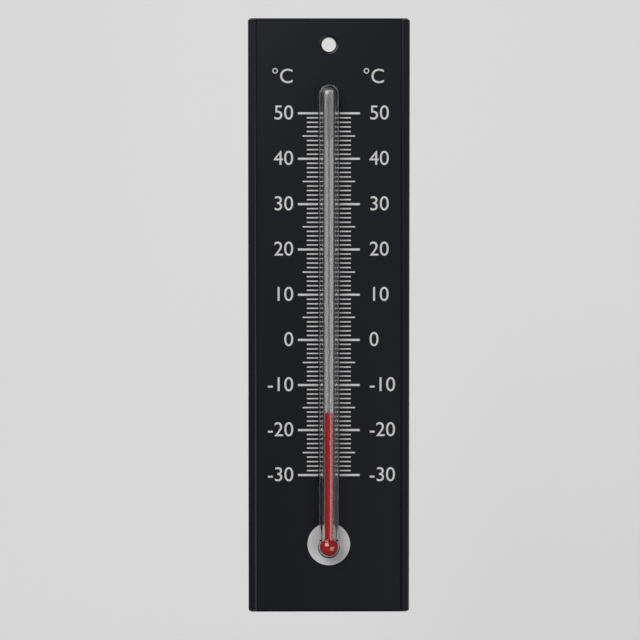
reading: -16 °C
